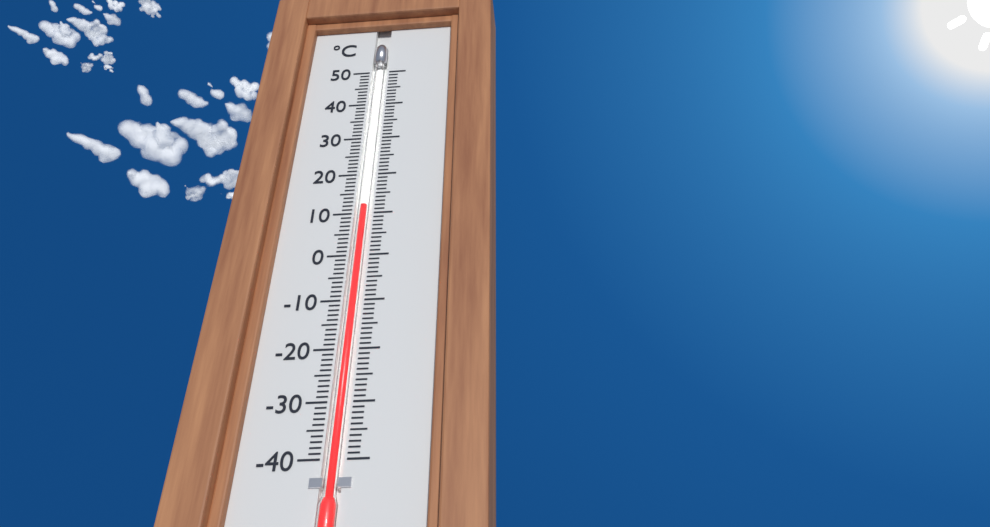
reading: 12 °C
